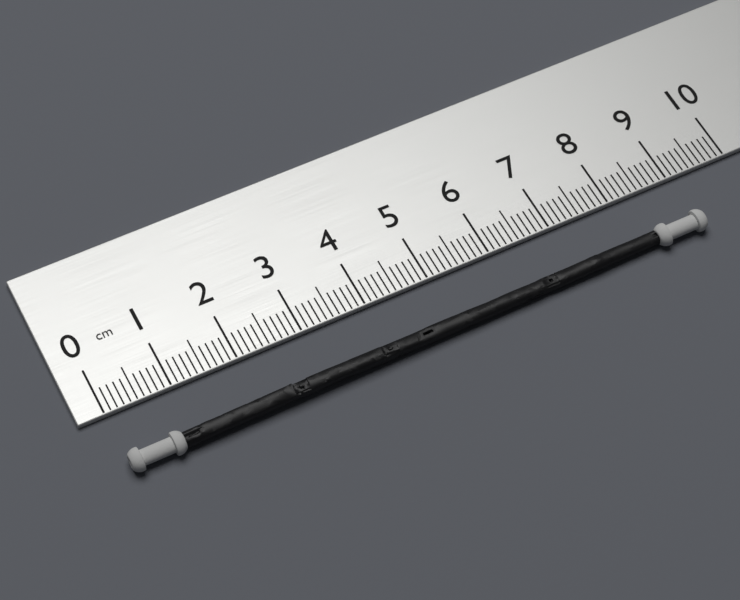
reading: 9.1 cm
